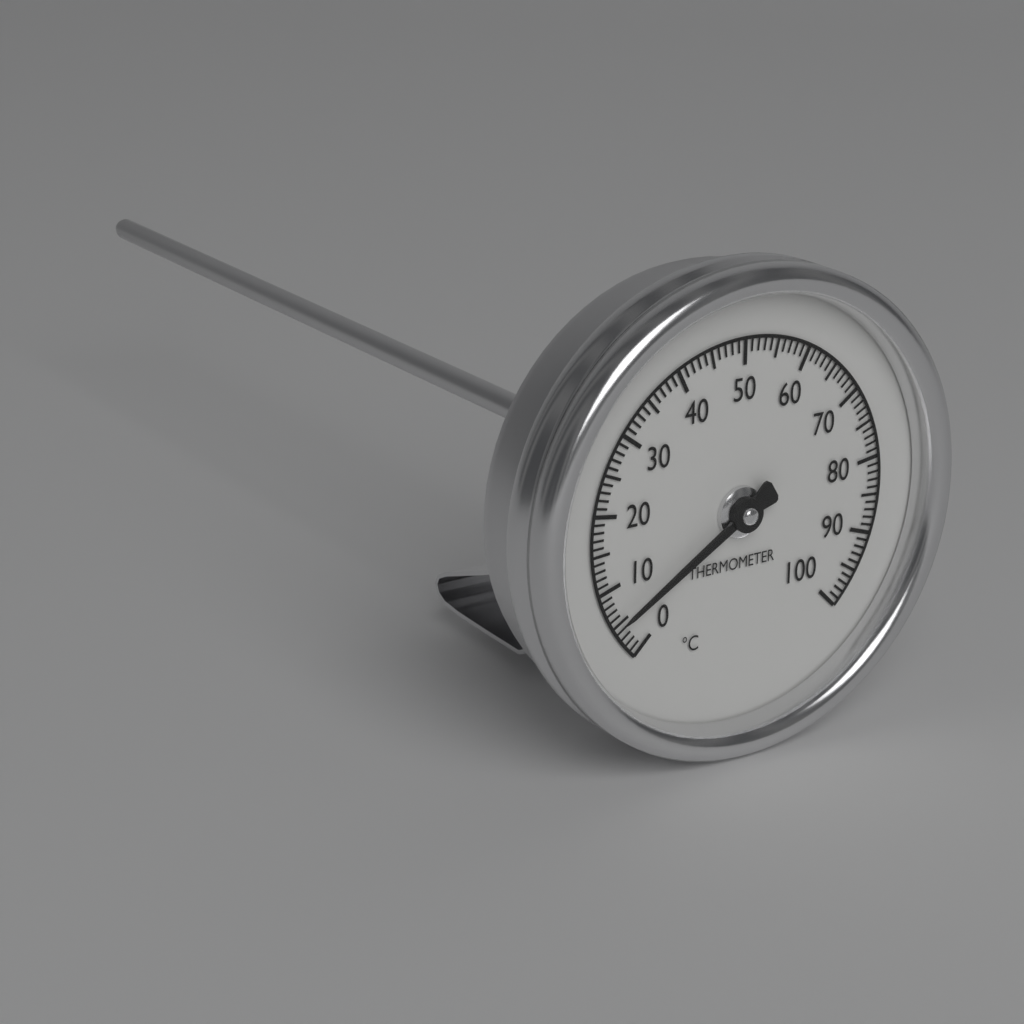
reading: 5 °C
